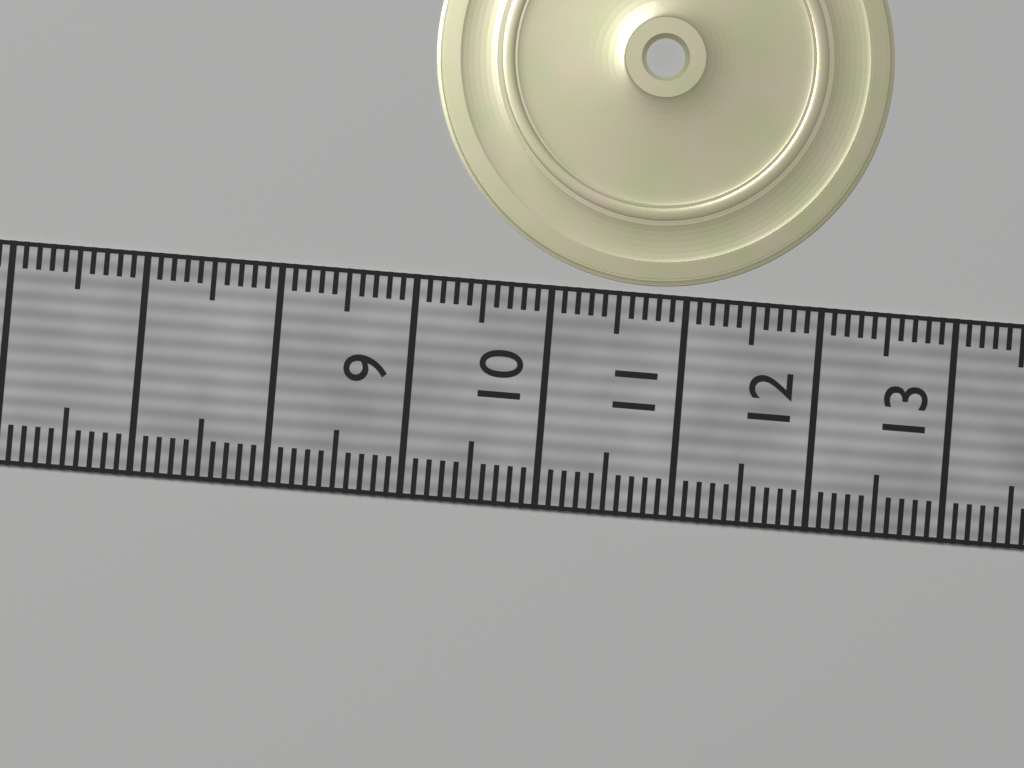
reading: 12.4 (no unit)
